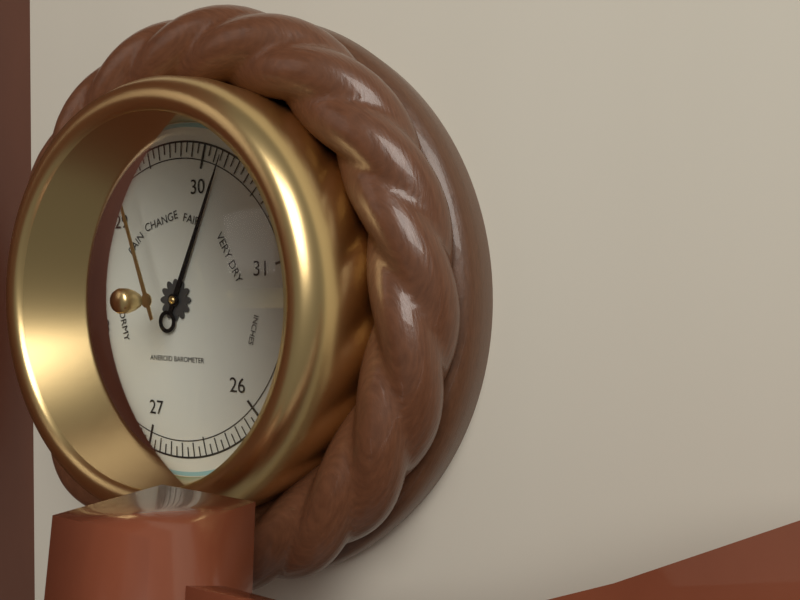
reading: 30.15 inHg
